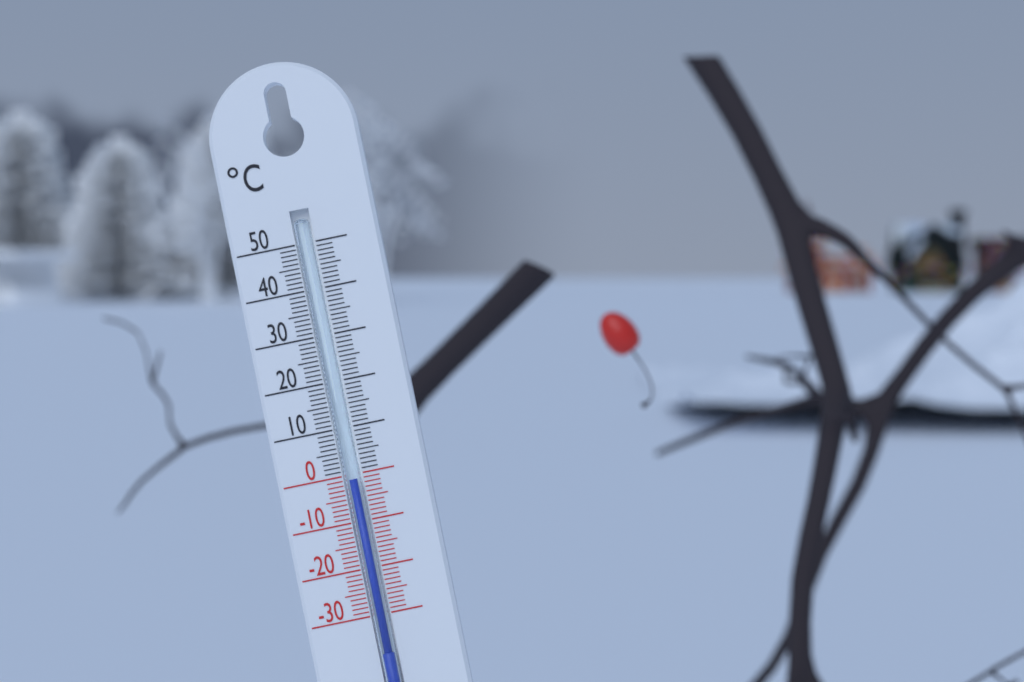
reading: -1 °C
